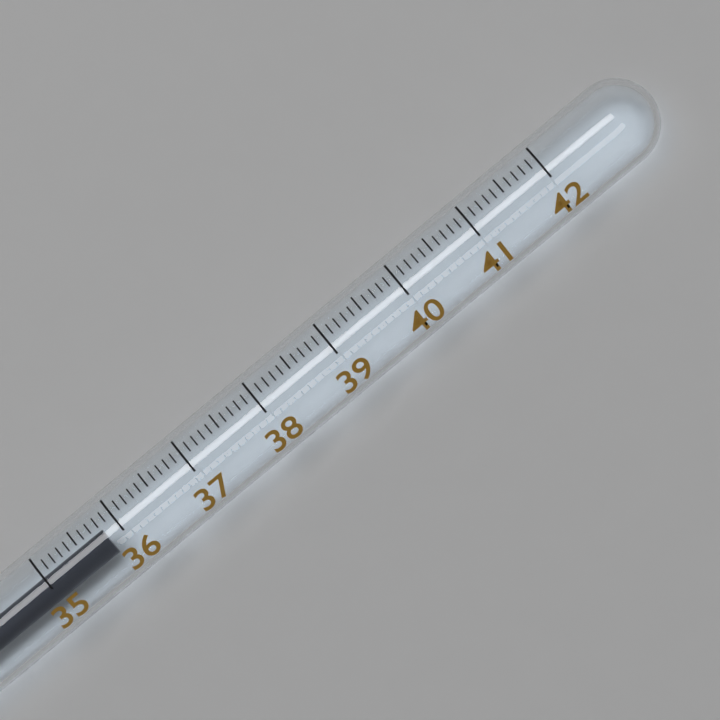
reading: 35.8 (no unit)
